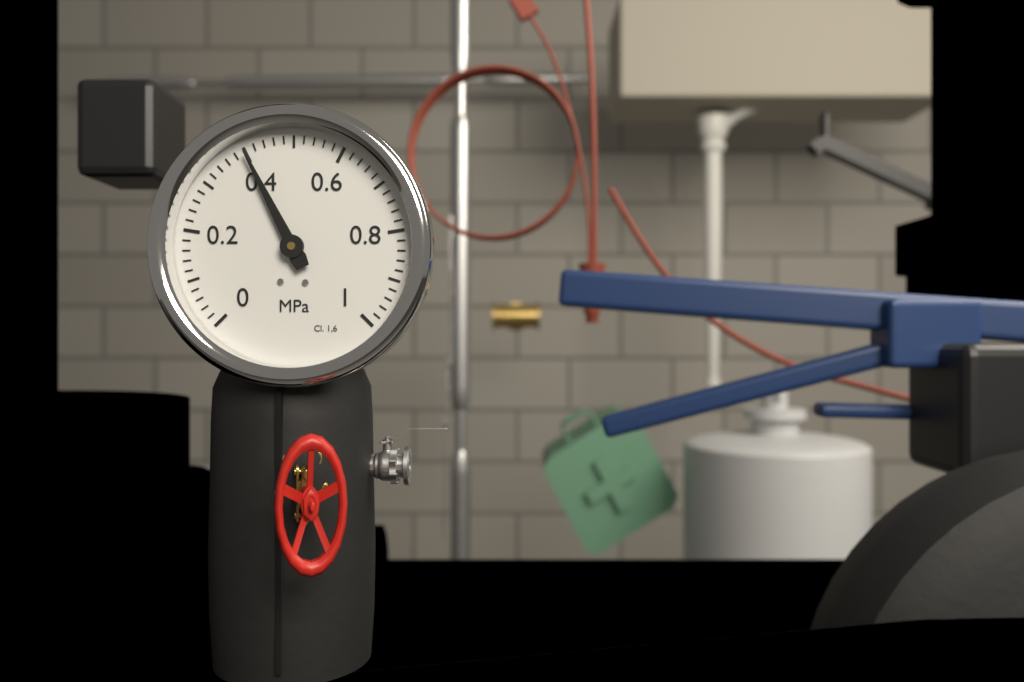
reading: 0.40 MPa
